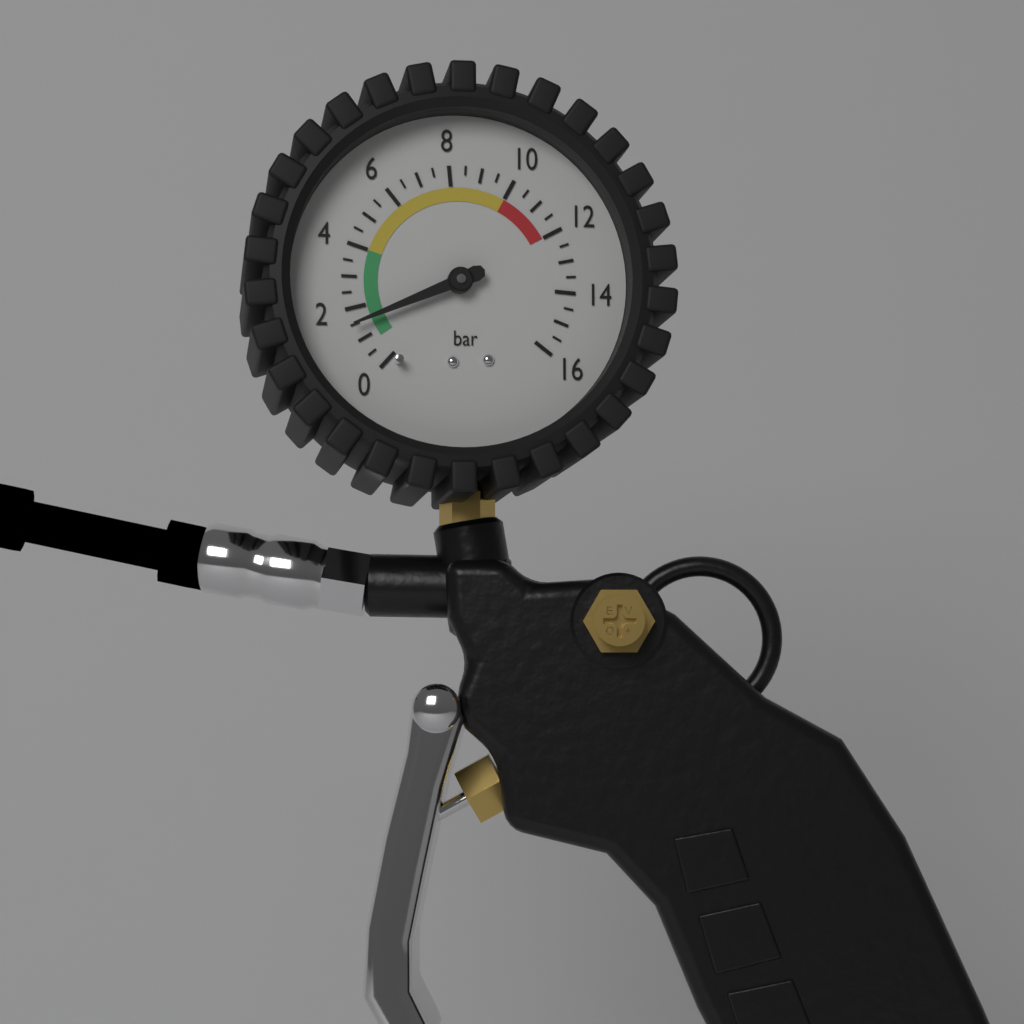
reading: 1.5 bar
